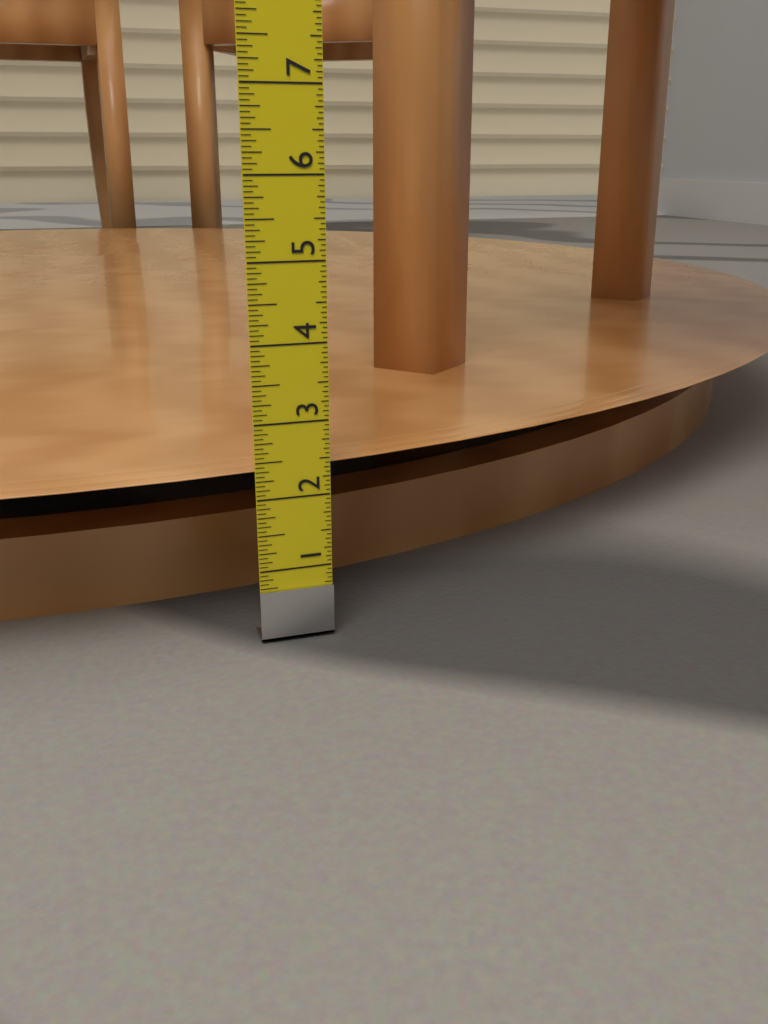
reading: 2.3750 in
